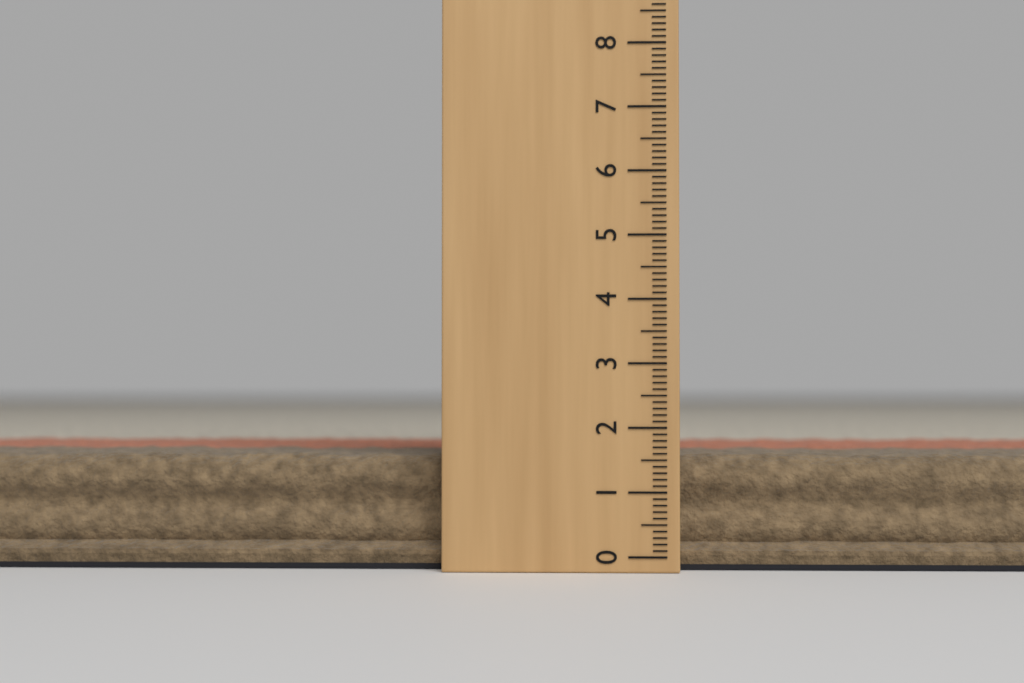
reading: 1.6 (no unit)
